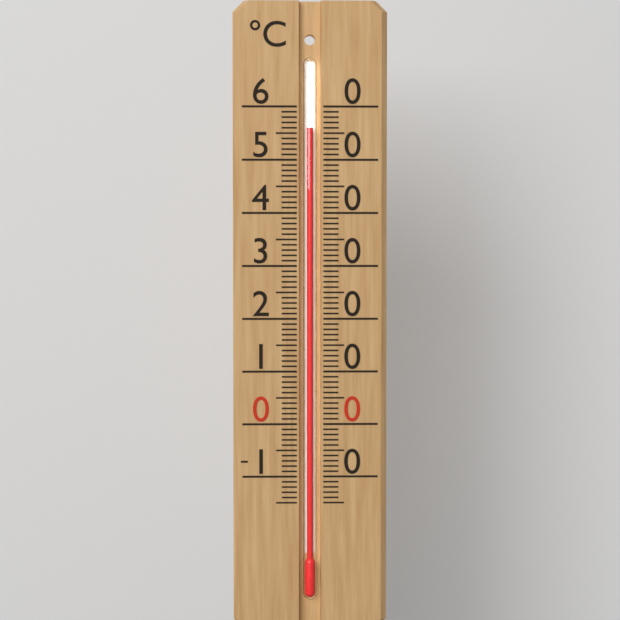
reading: 56 °C
